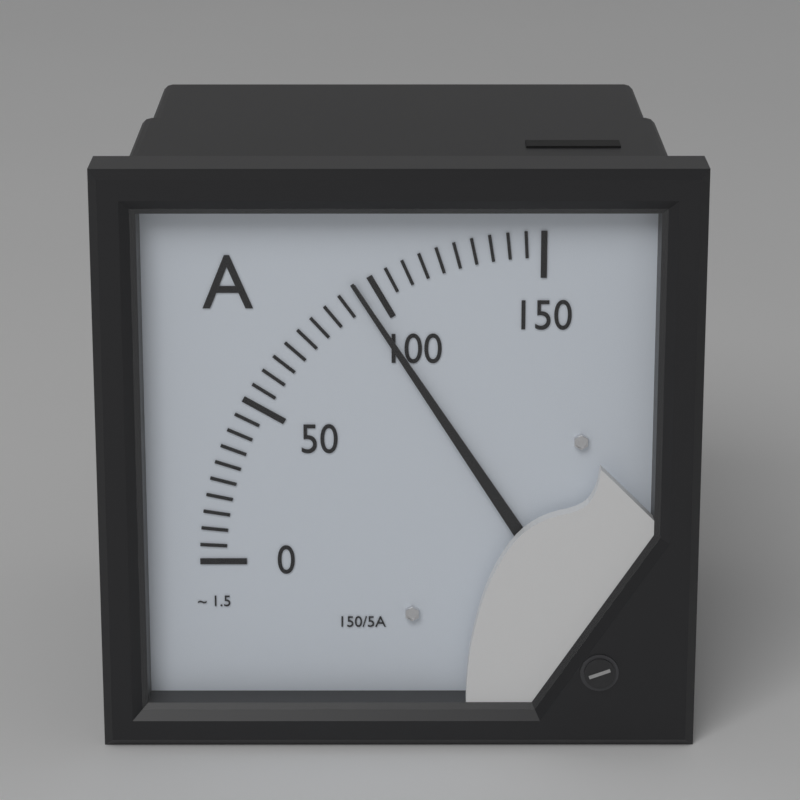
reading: 95 A
